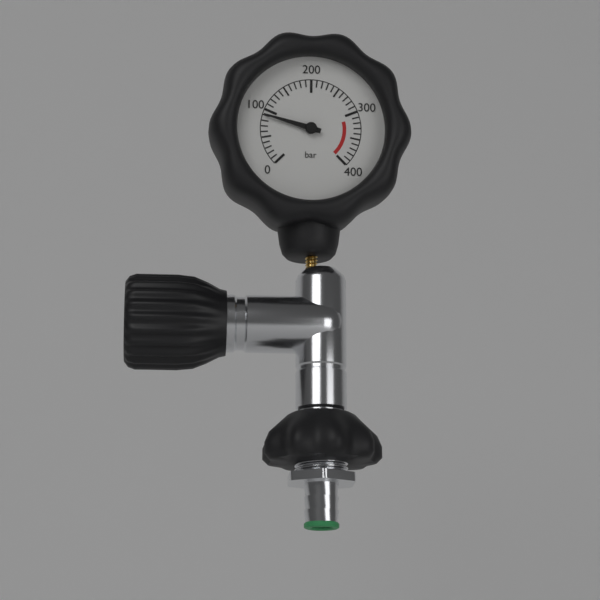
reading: 90 bar
